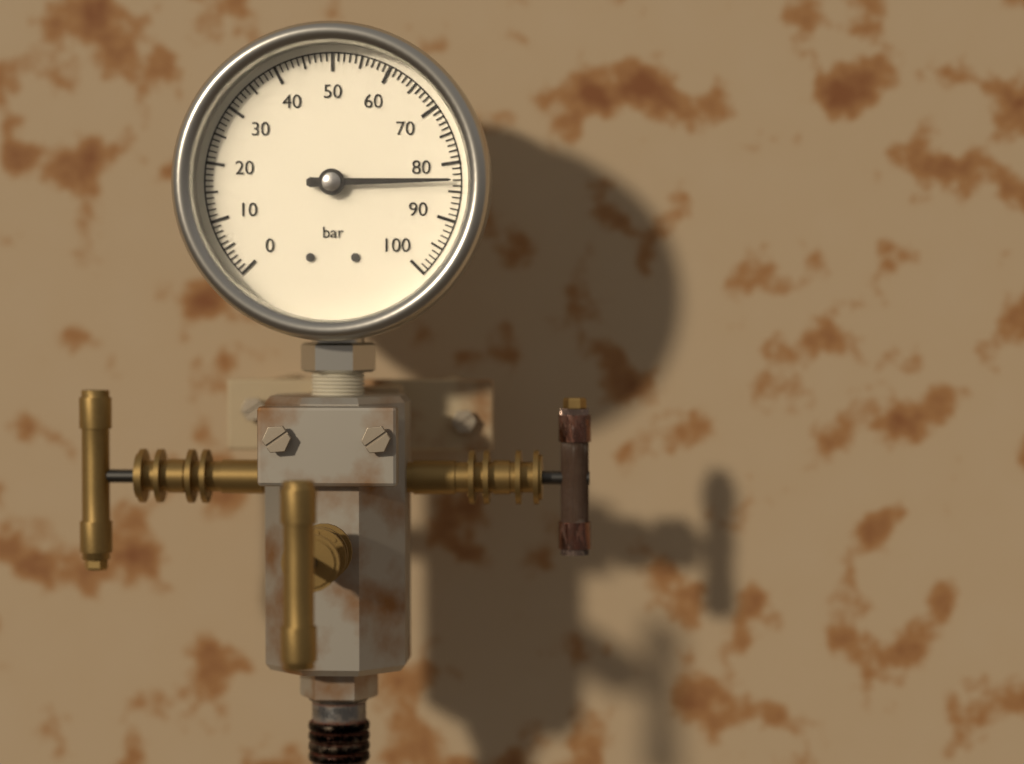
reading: 83 bar
